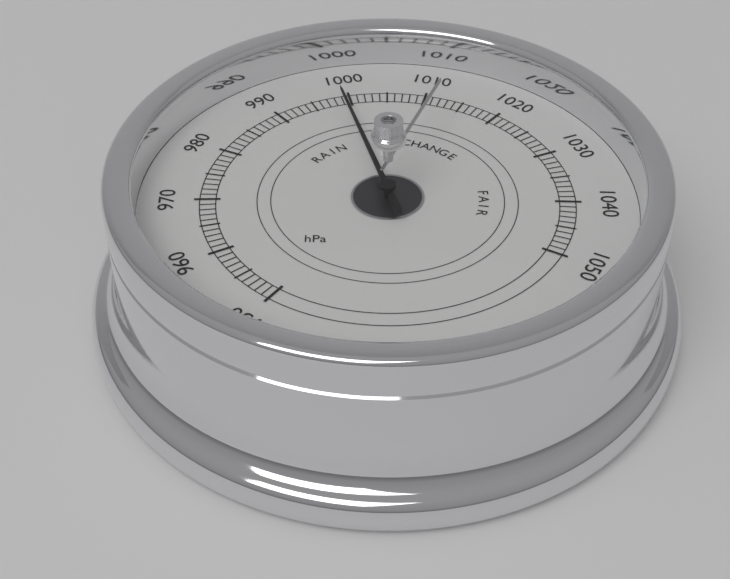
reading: 999 hPa
